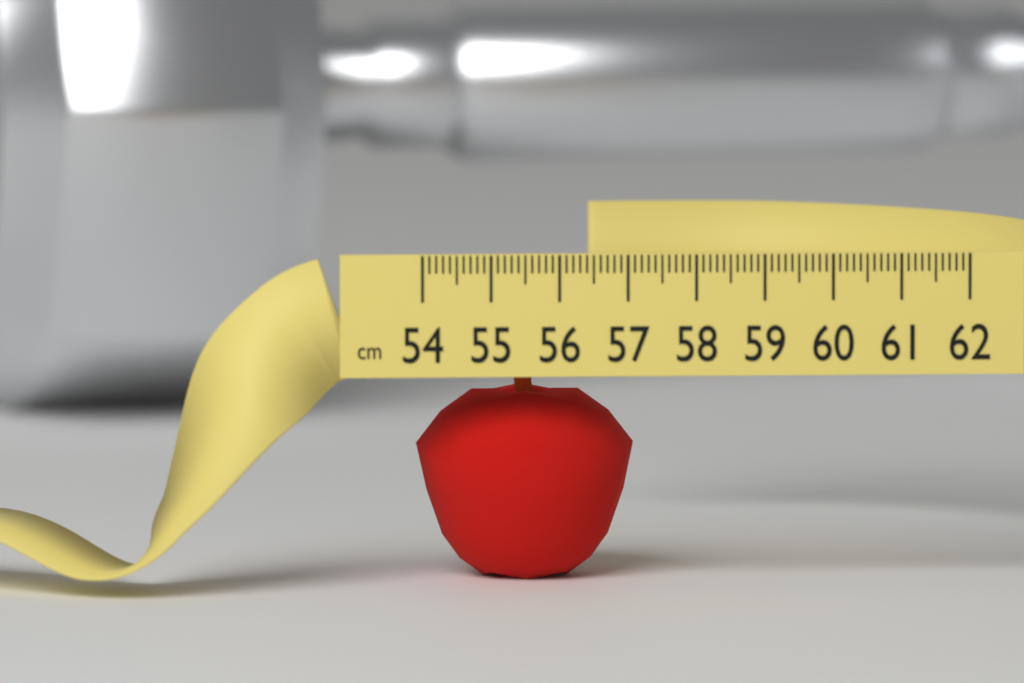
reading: 57.2 cm
